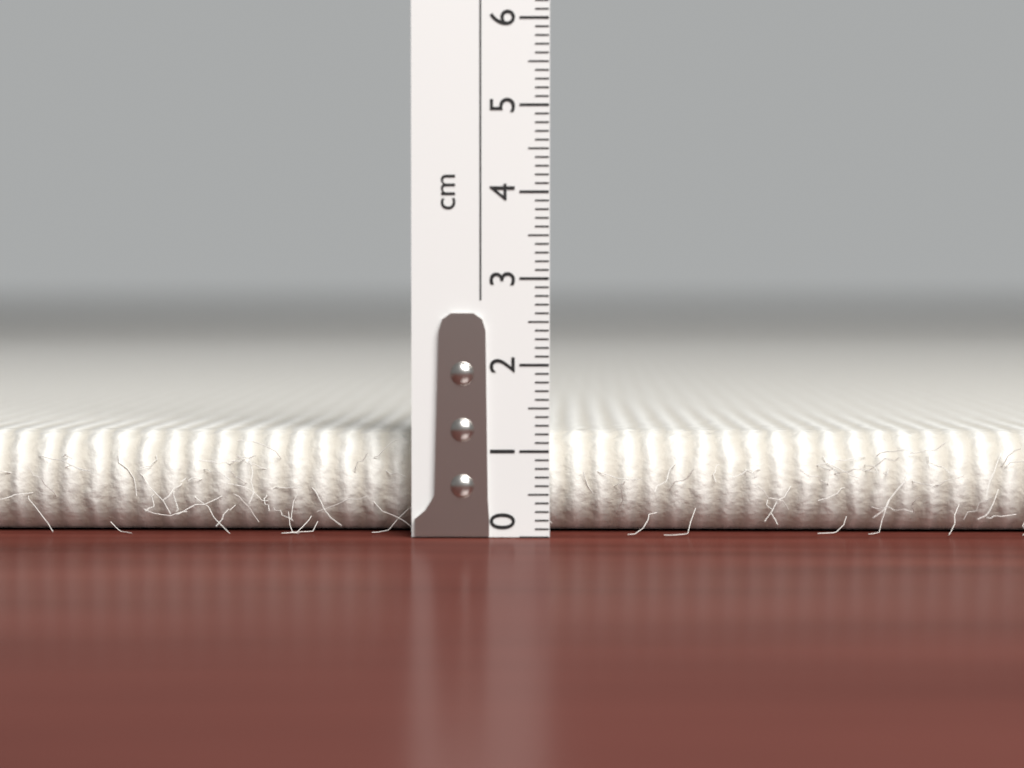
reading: 1.2 cm
